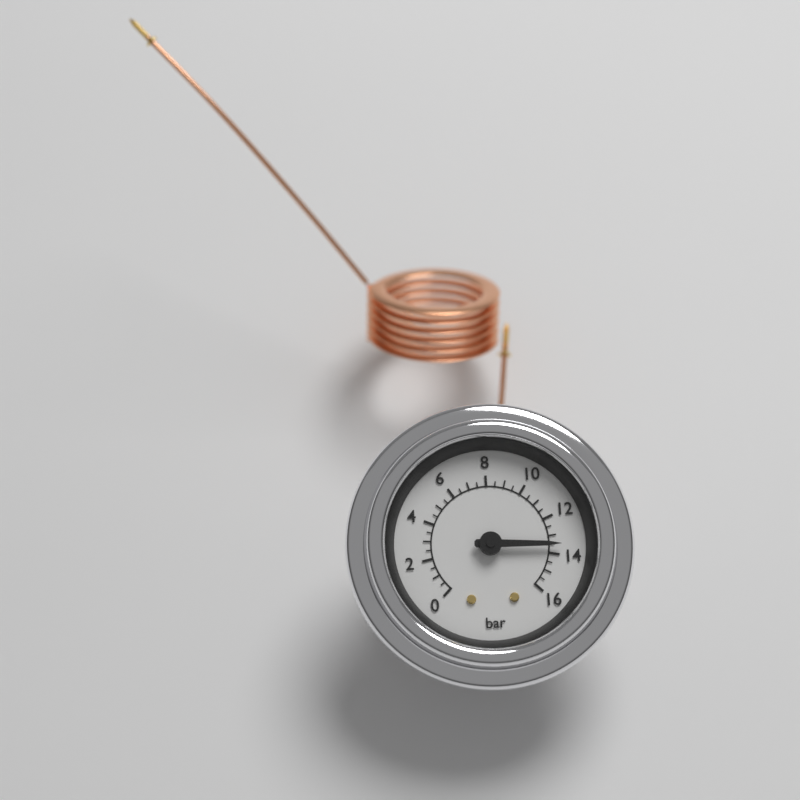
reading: 13.5 bar
